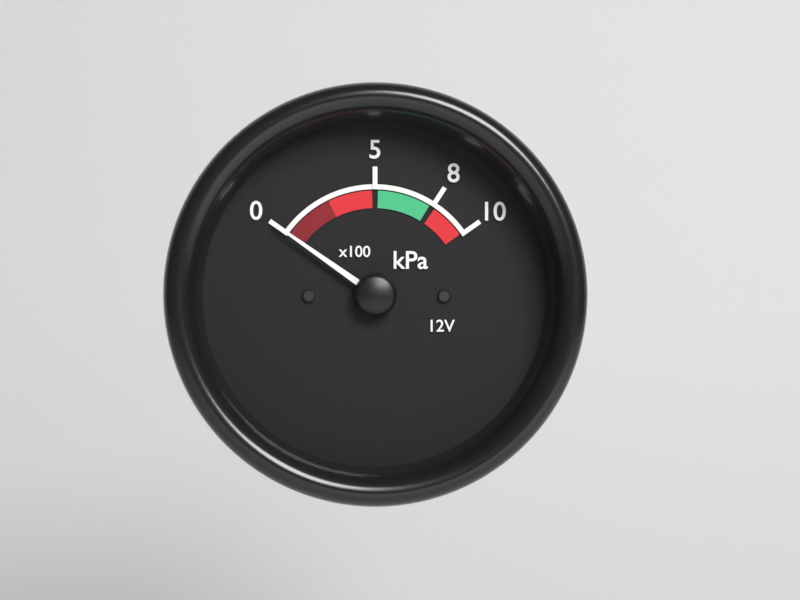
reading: 0 kPa
